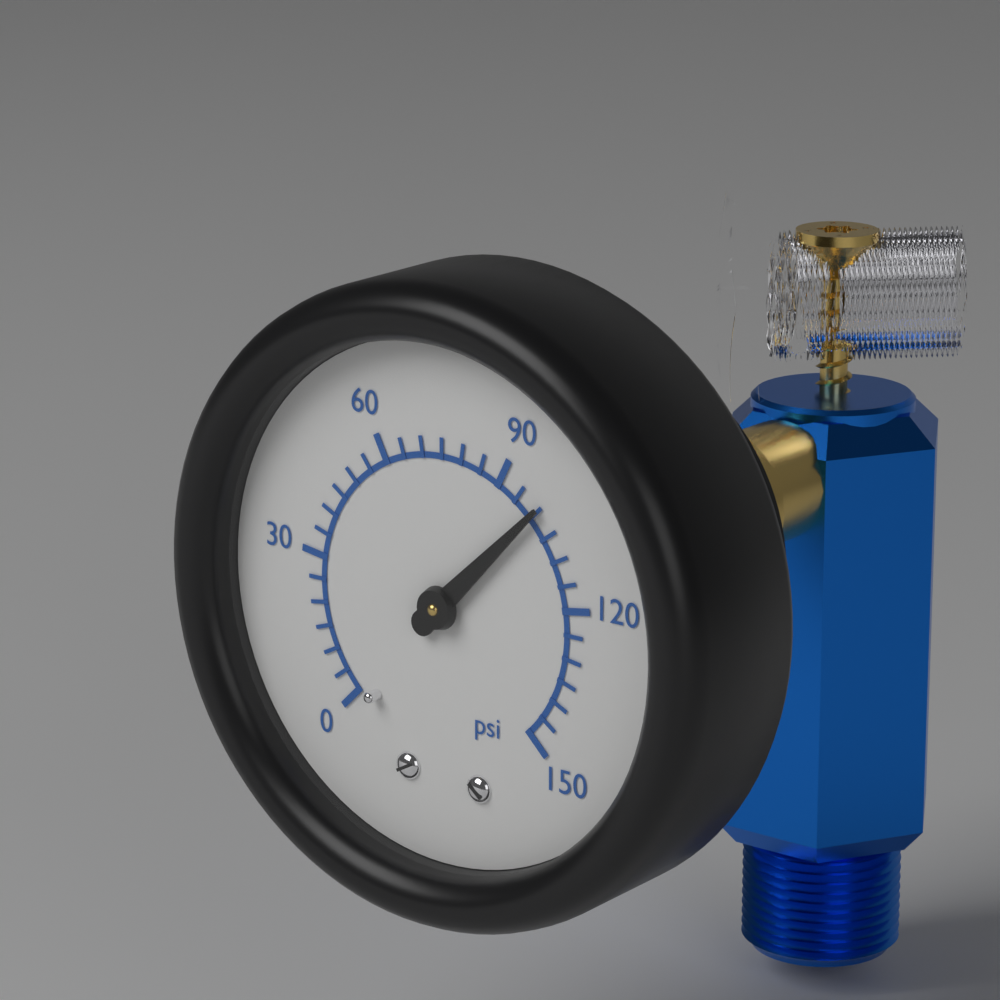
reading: 100 psi
